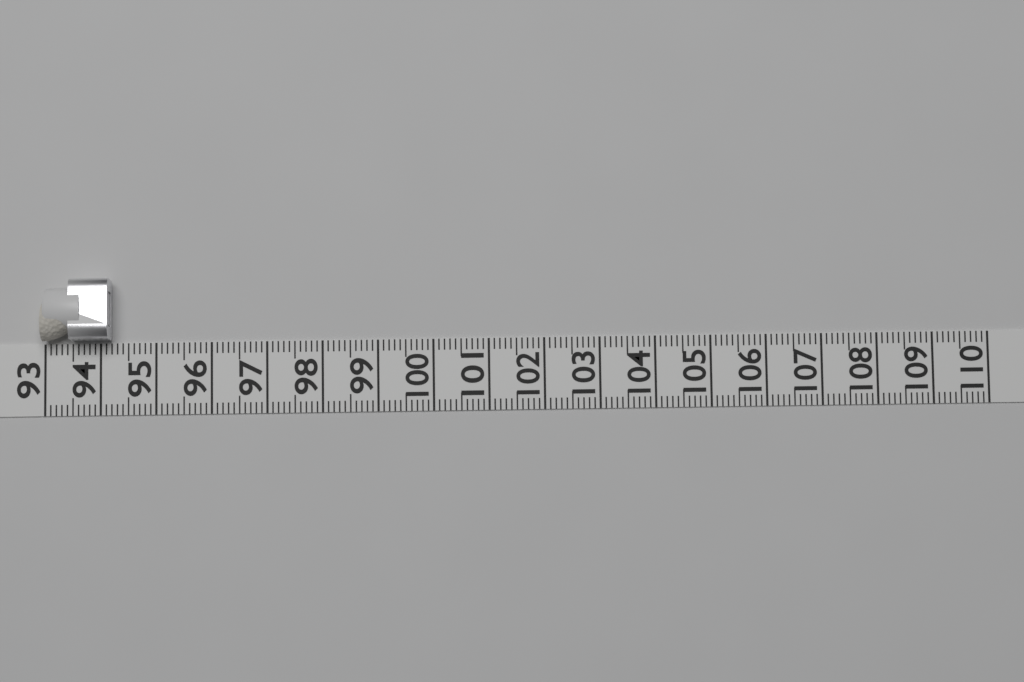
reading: 94.2 (no unit)
